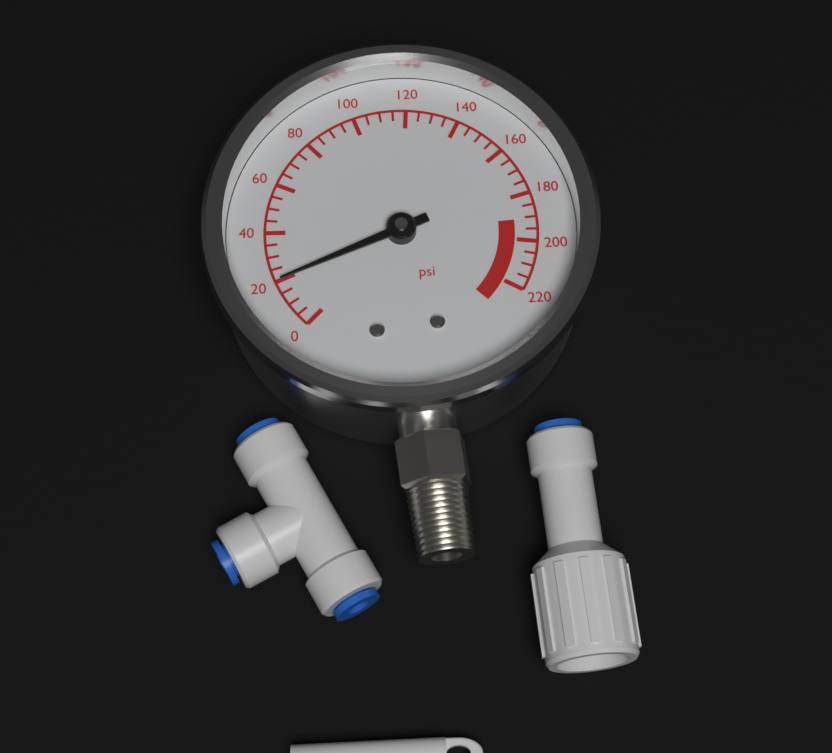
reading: 20 psi
